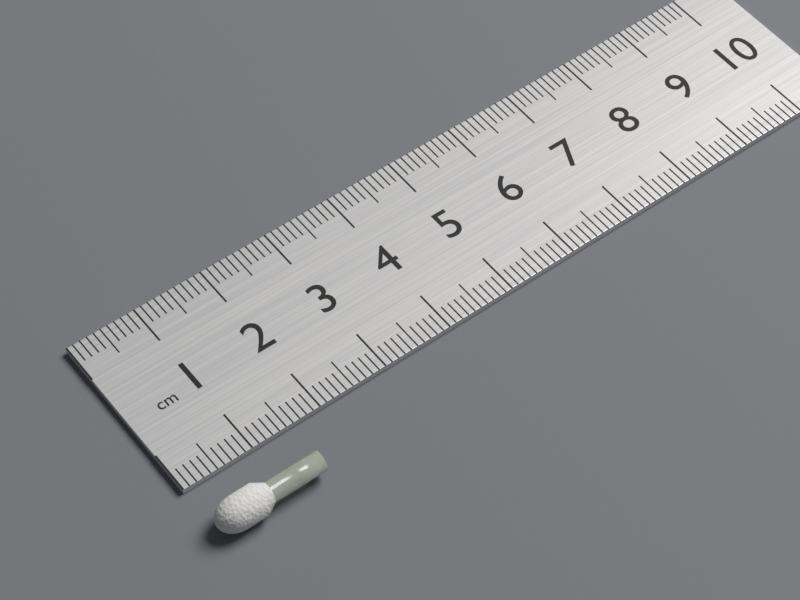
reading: 1.5 cm
